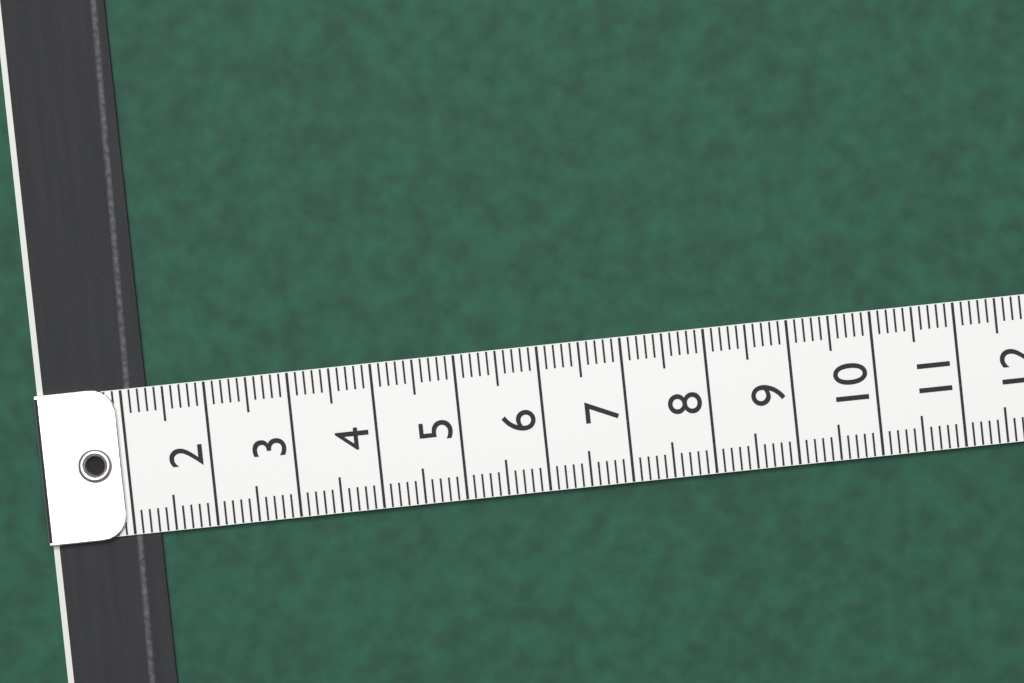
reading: 1.3 (no unit)
